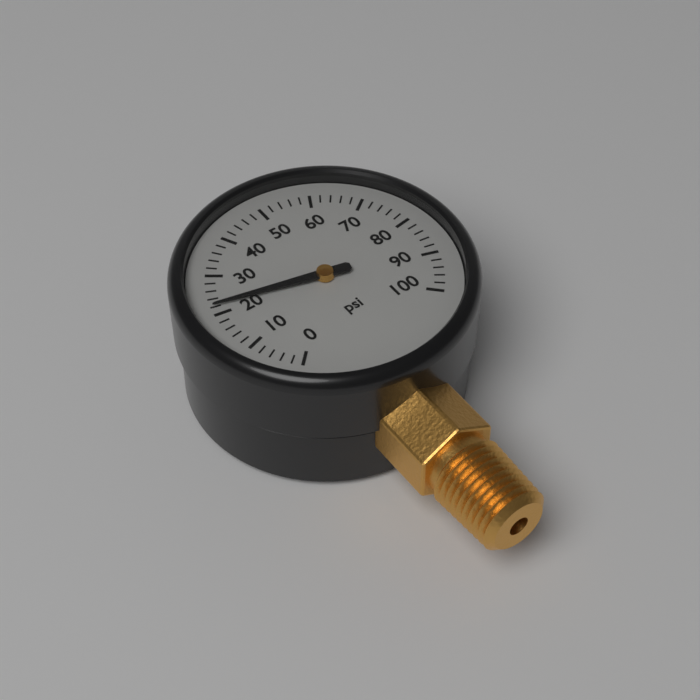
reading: 22 psi
